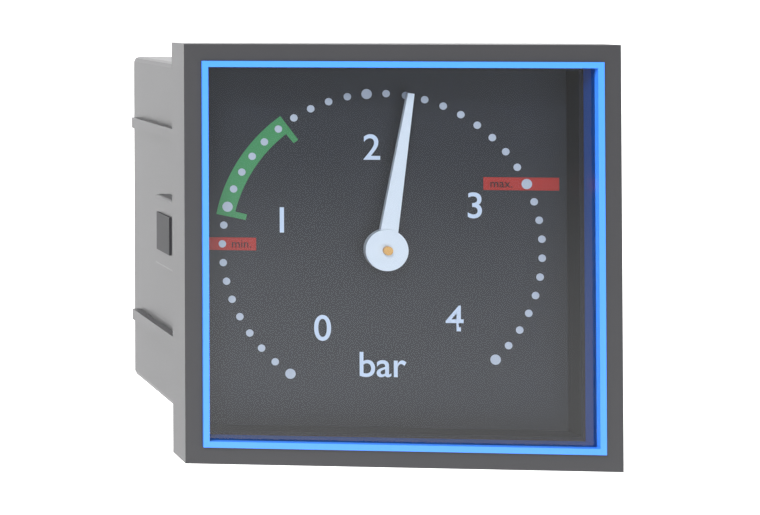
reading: 2.2 bar
